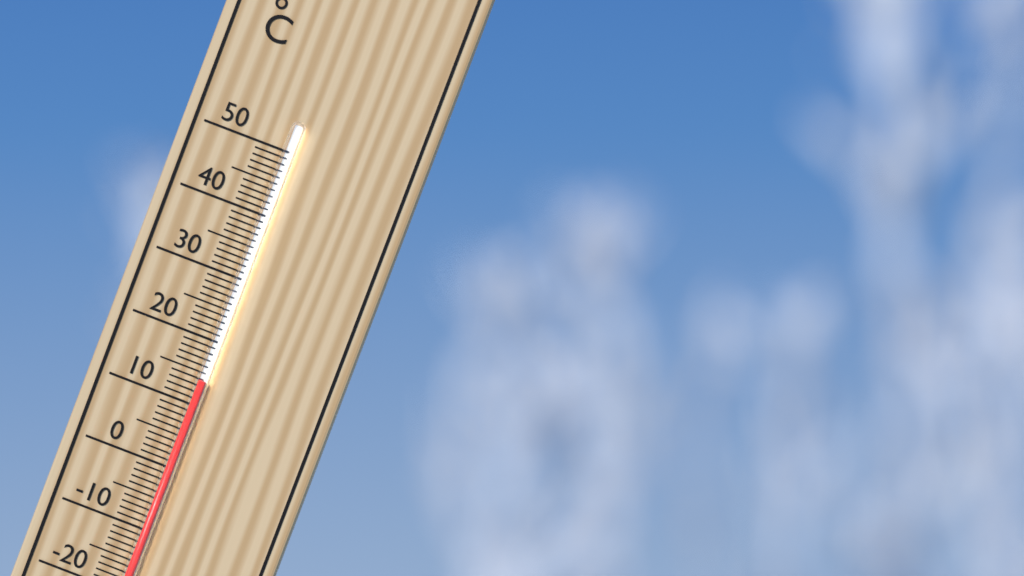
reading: 14 °C
